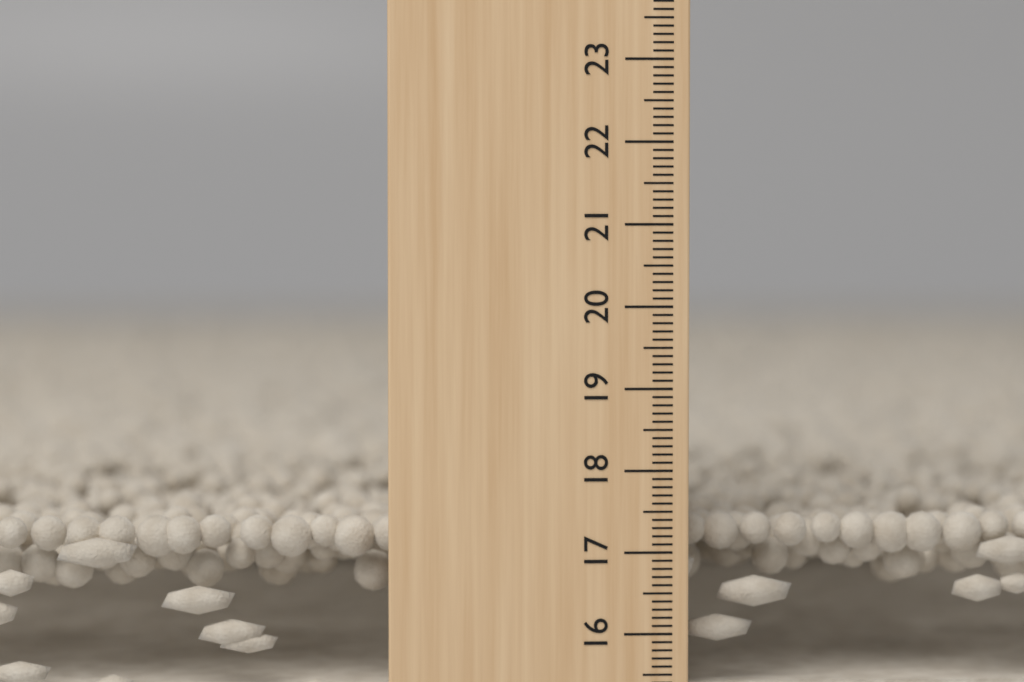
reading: 17.4 cm
